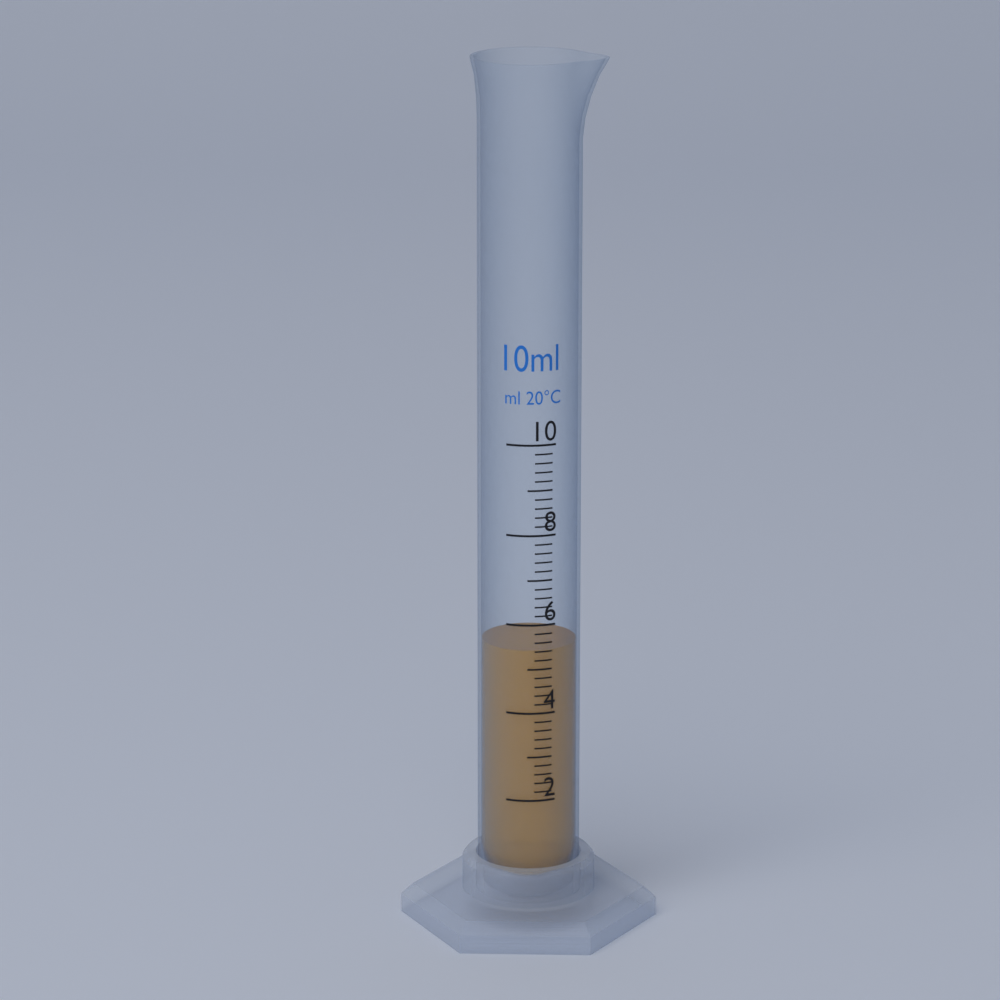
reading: 5.4 ml
